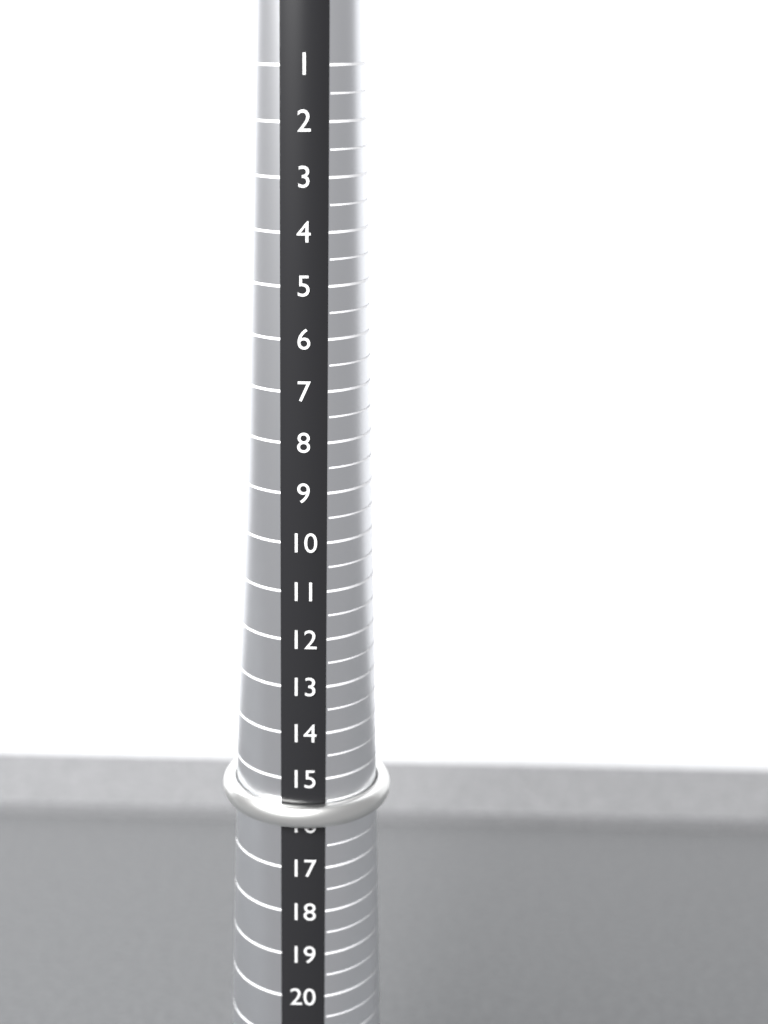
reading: 16.0 (no unit)
